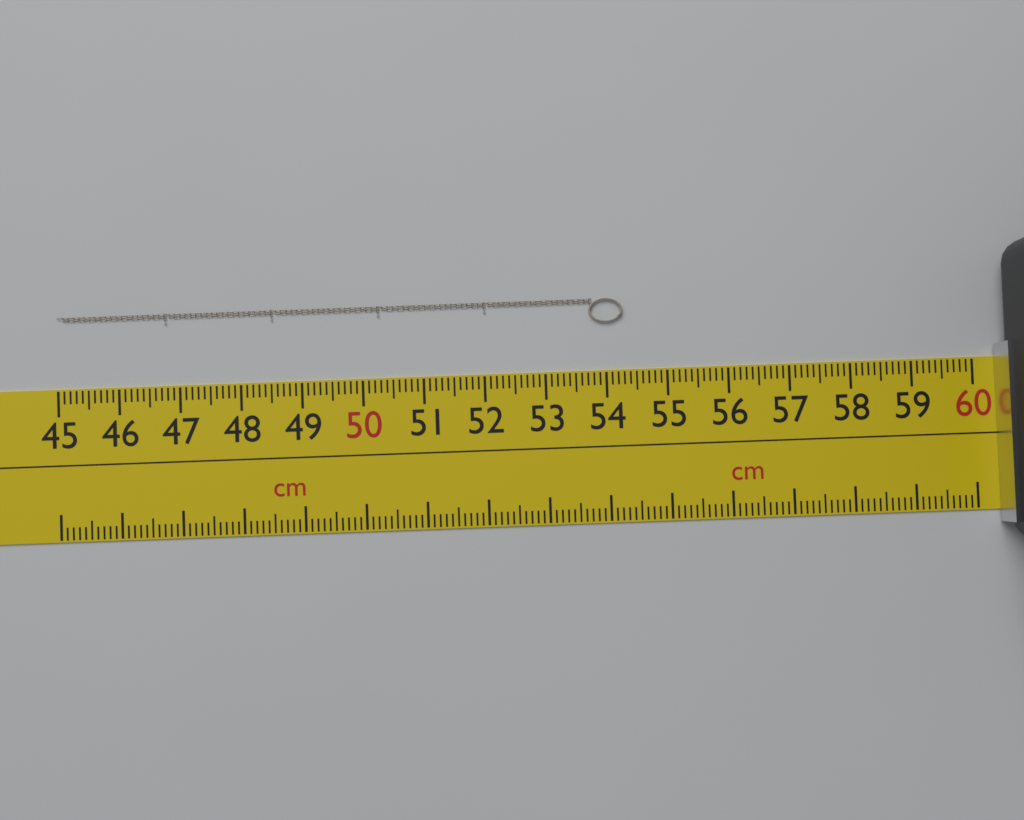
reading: 54.3 cm
